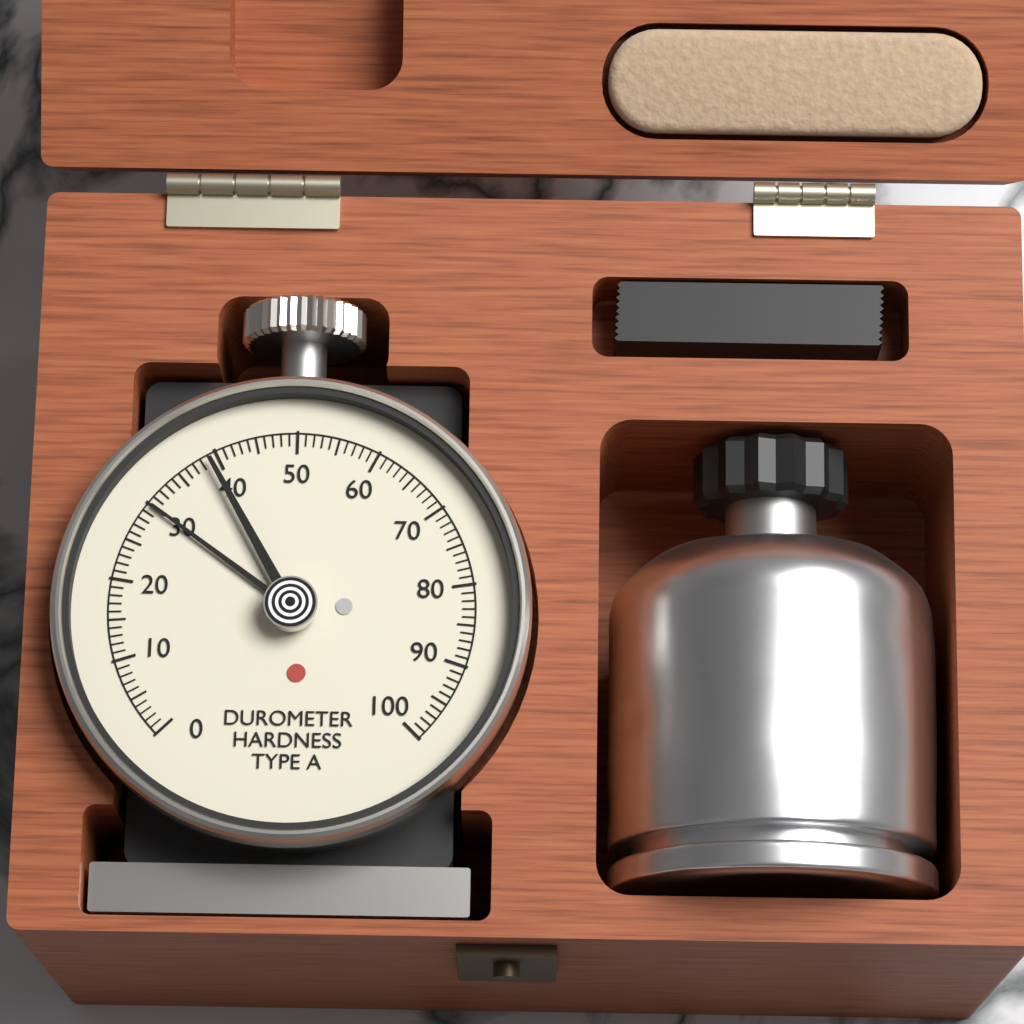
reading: 30 Shore A
